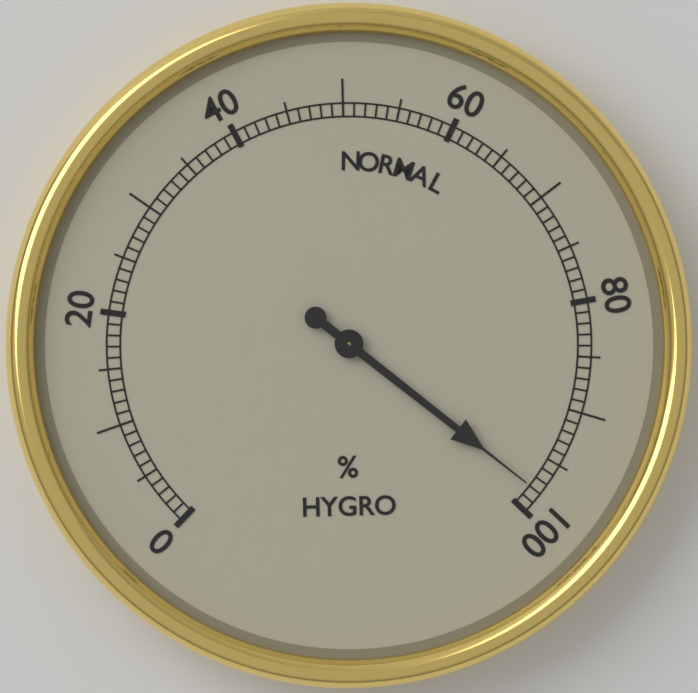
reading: 98 %
